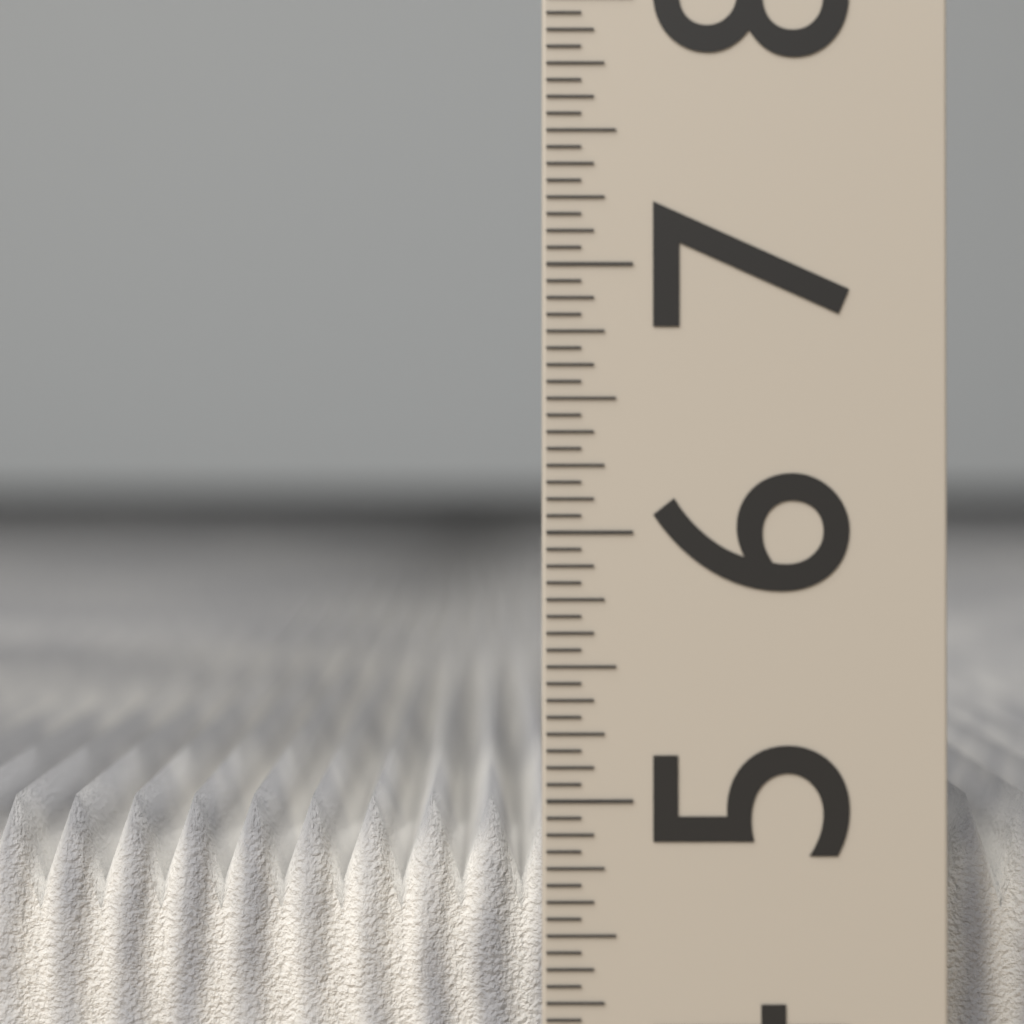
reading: 4.9375 (no unit)
